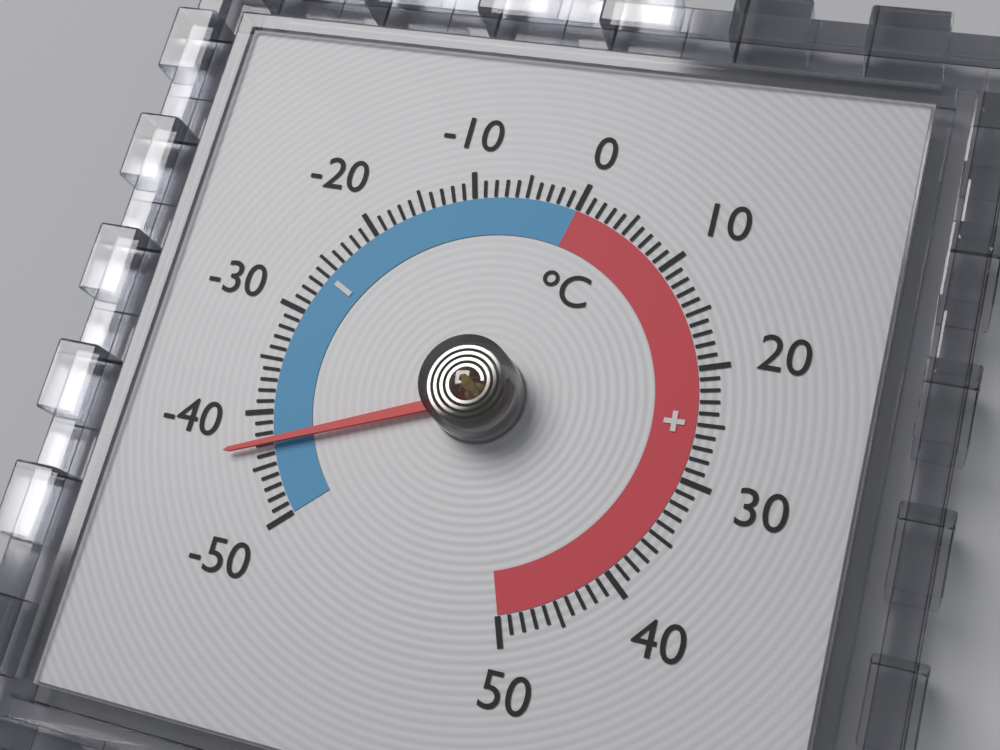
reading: -43 °C
